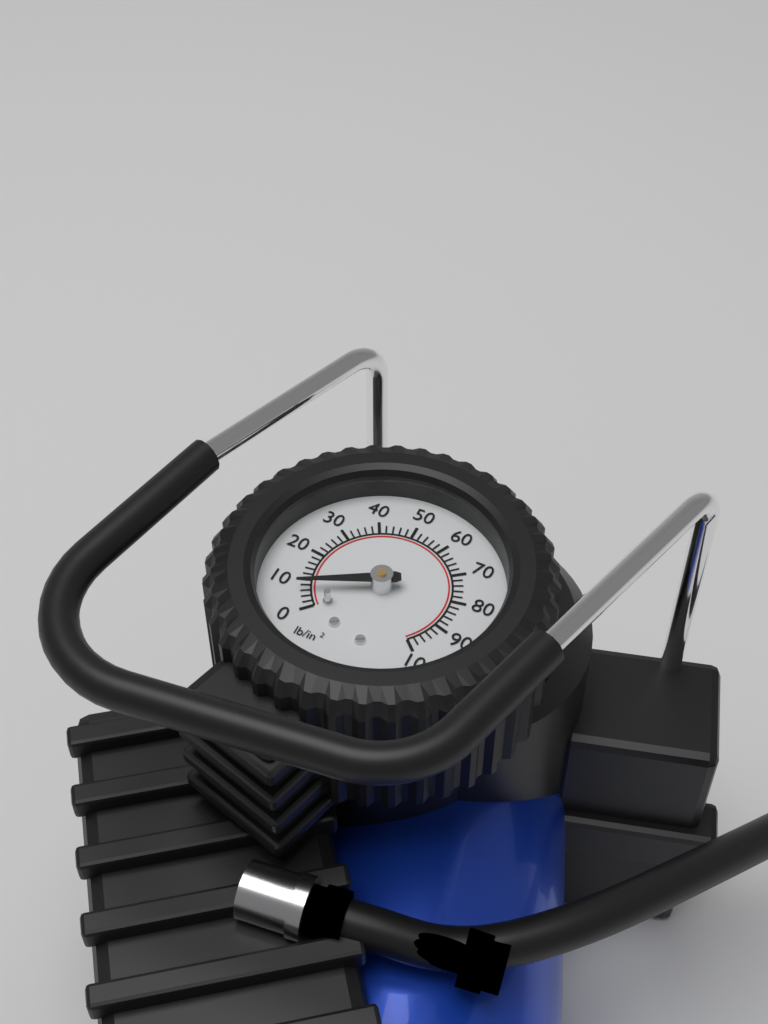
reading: 7 lb/in²
